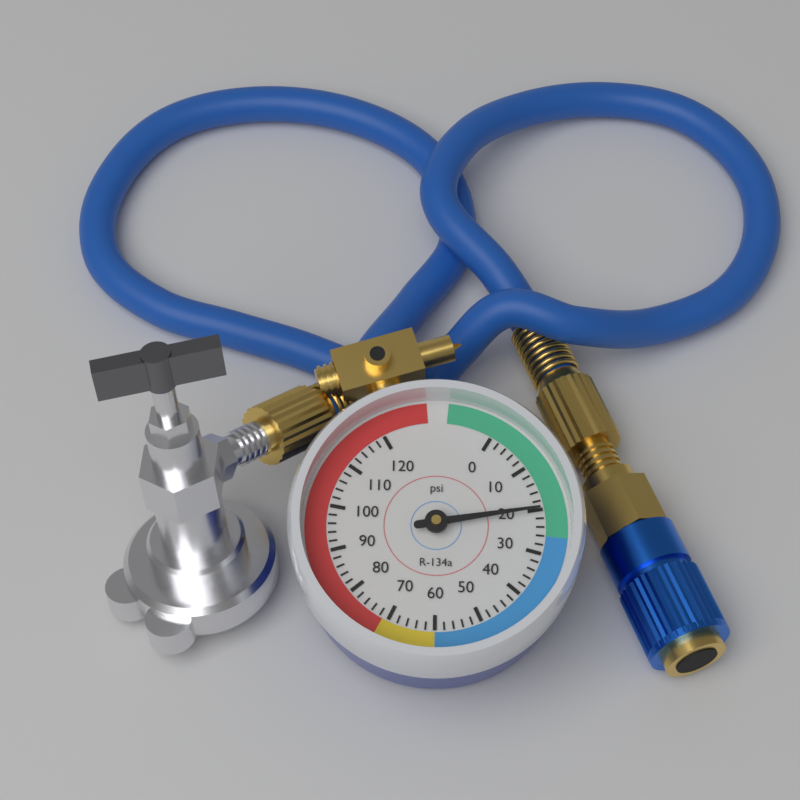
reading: 20 psi
